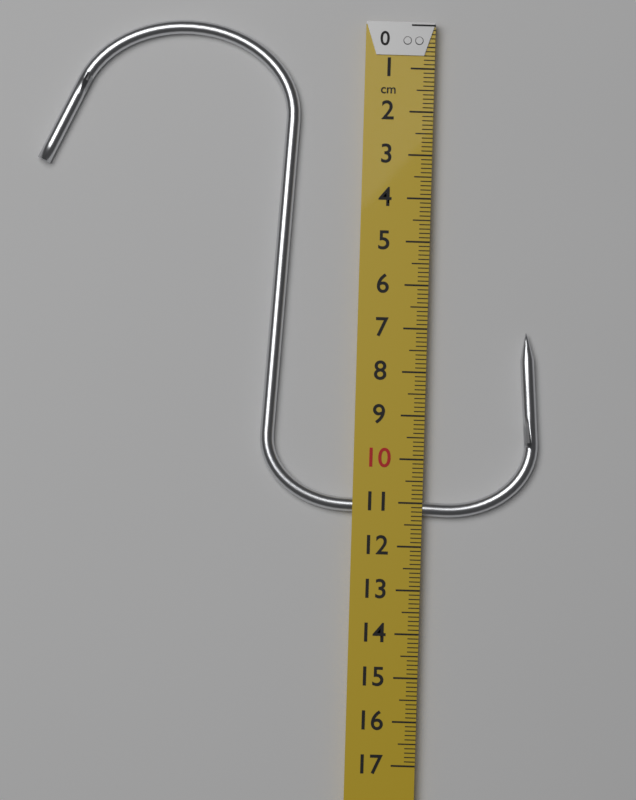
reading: 11.3 cm
